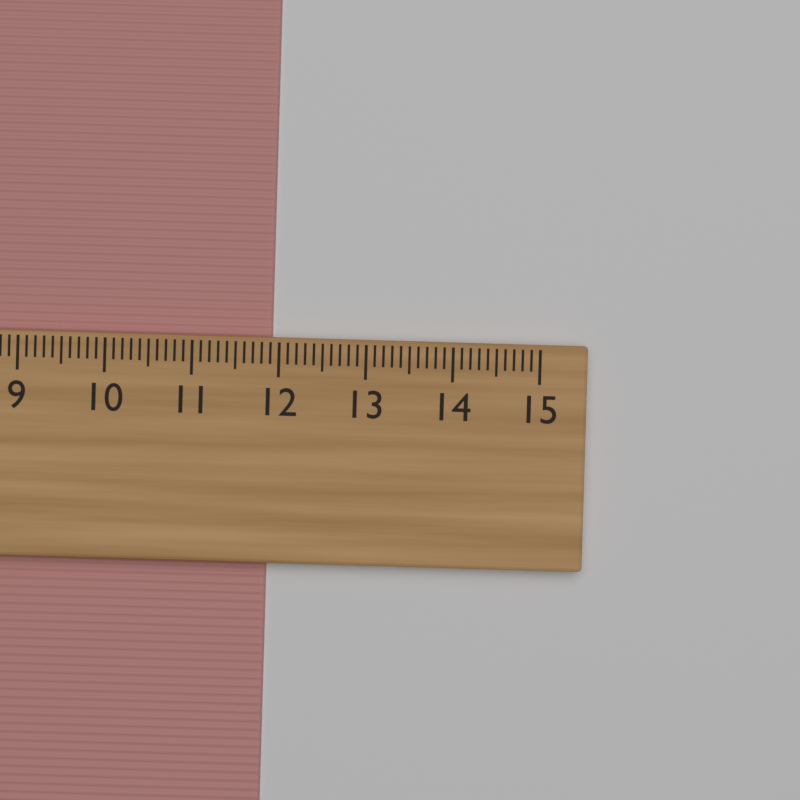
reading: 11.9 cm
